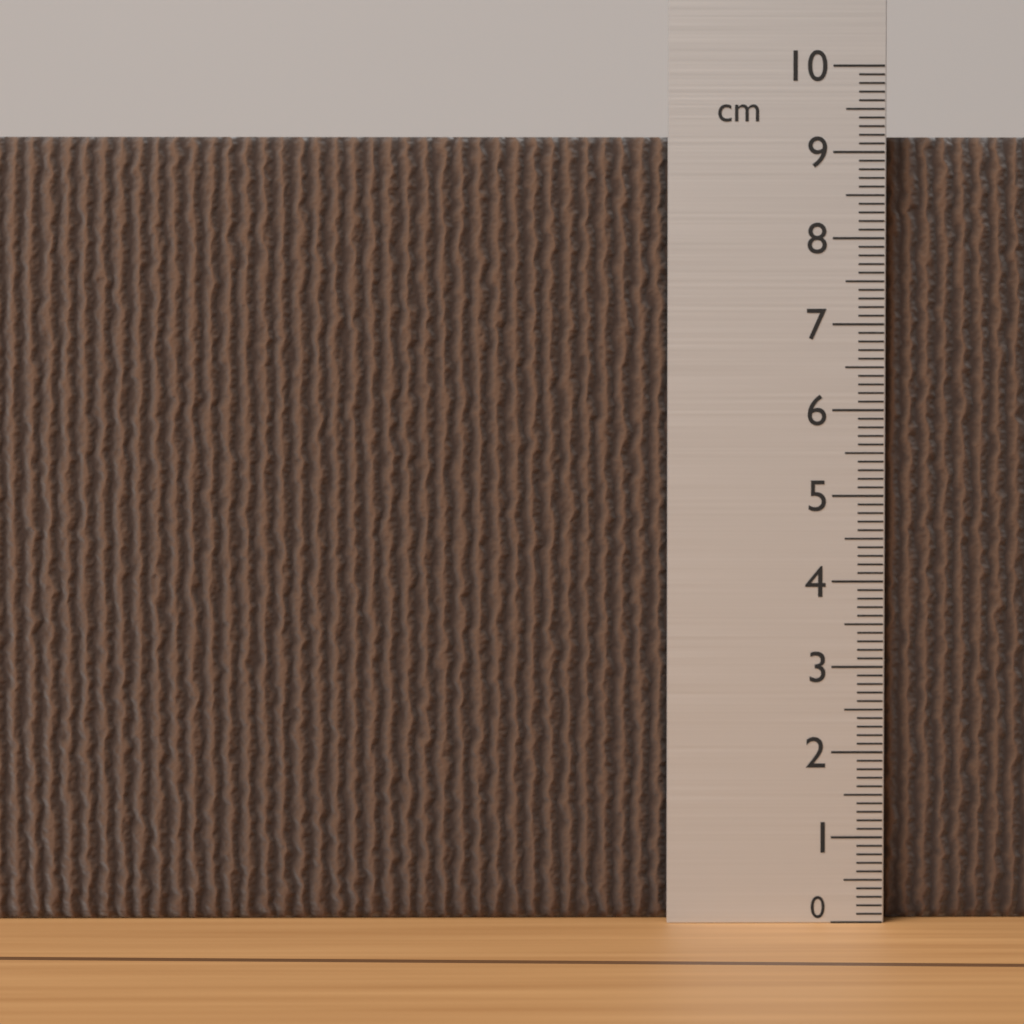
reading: 9.2 cm
